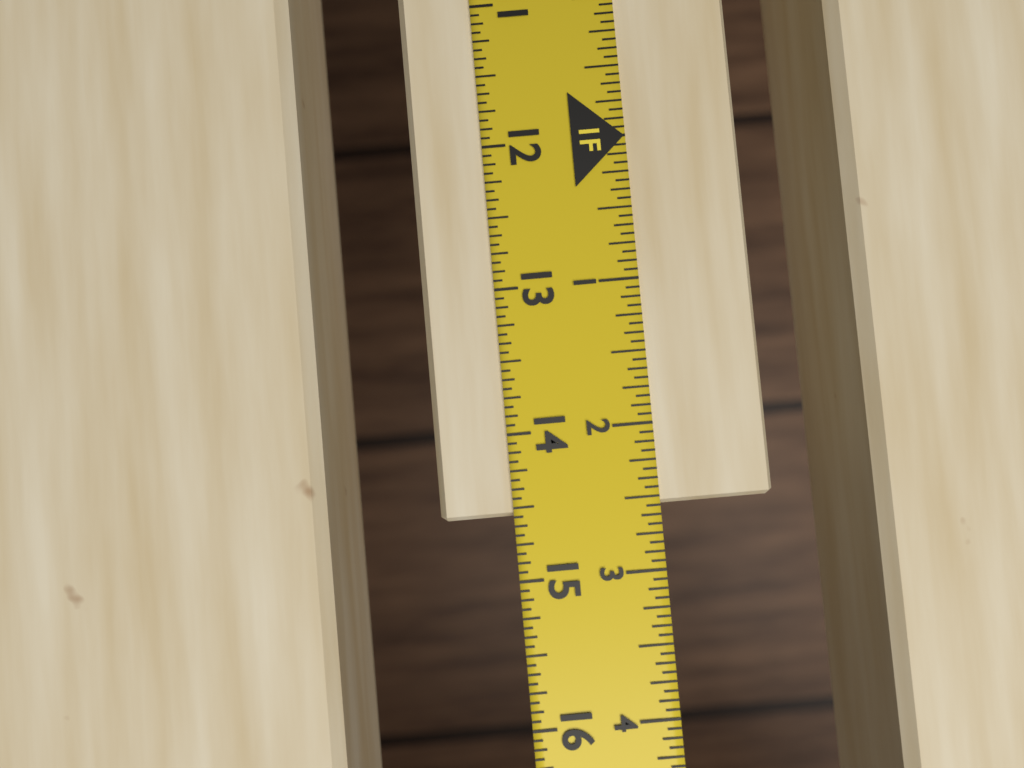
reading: 14.5625 in
